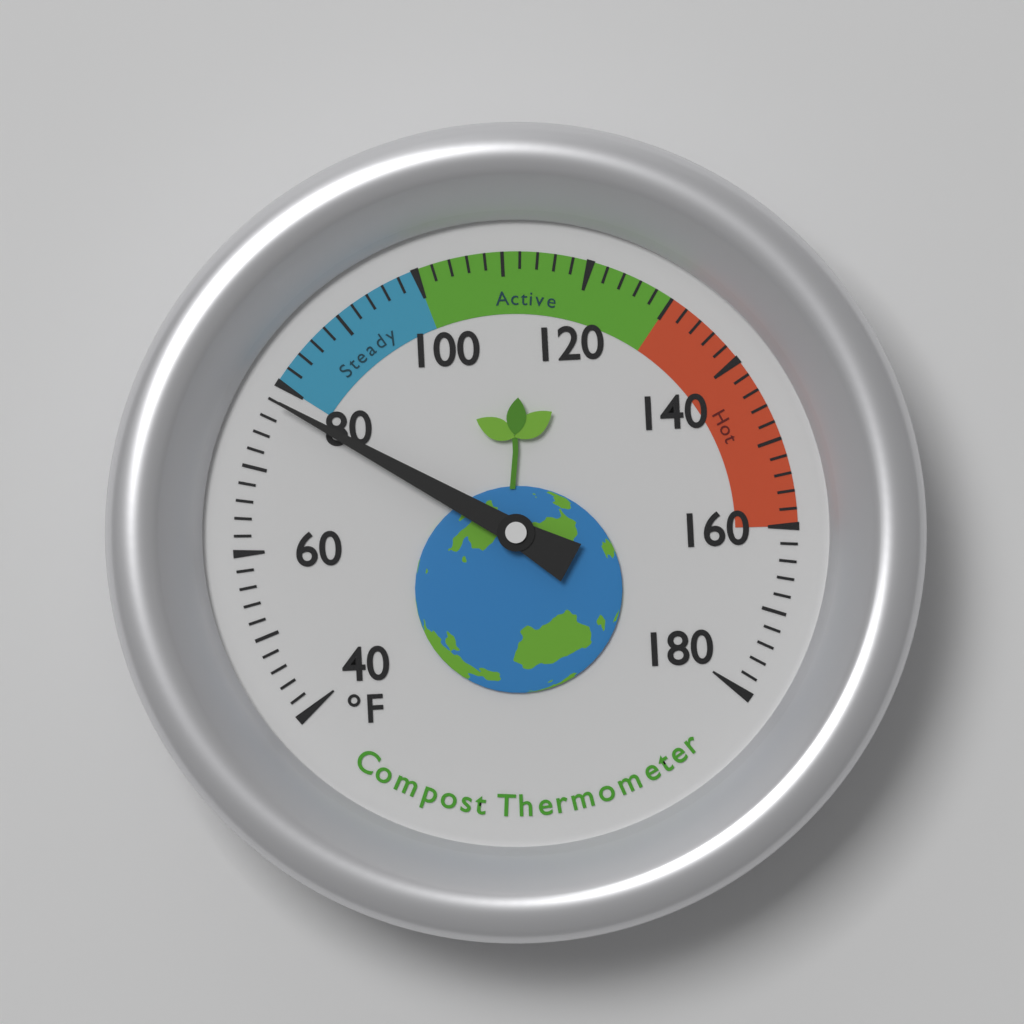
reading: 78 °F
